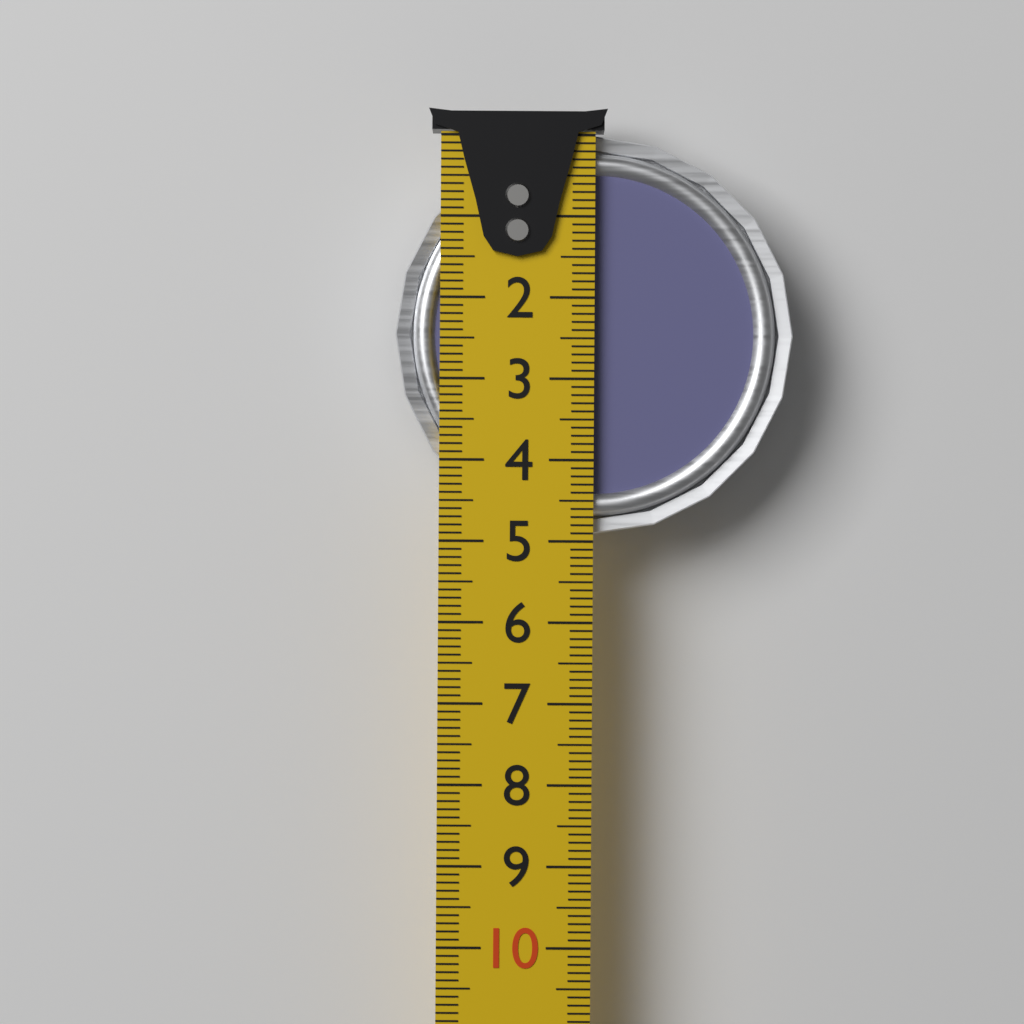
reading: 4.9 cm
